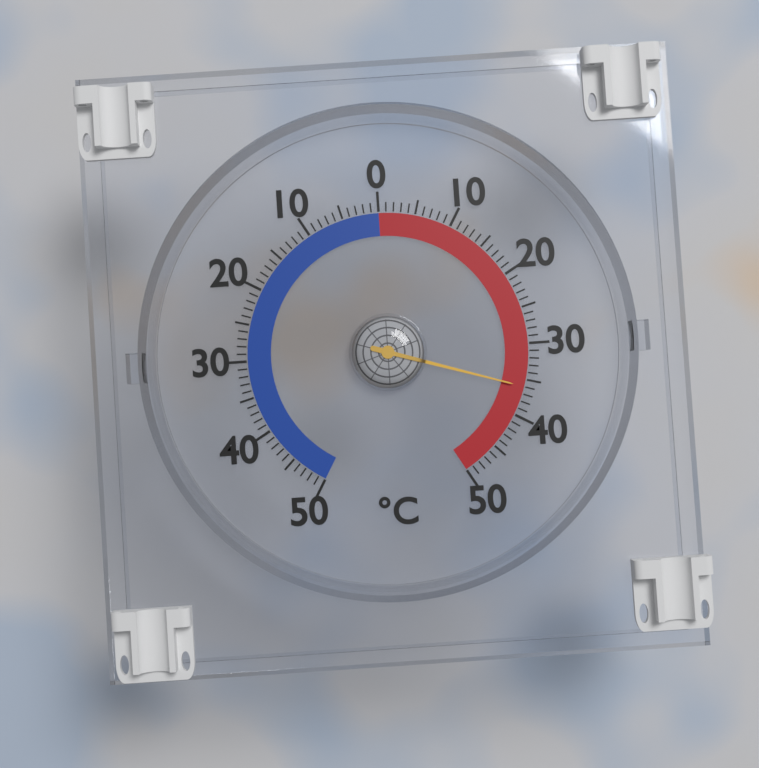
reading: 36 °C
